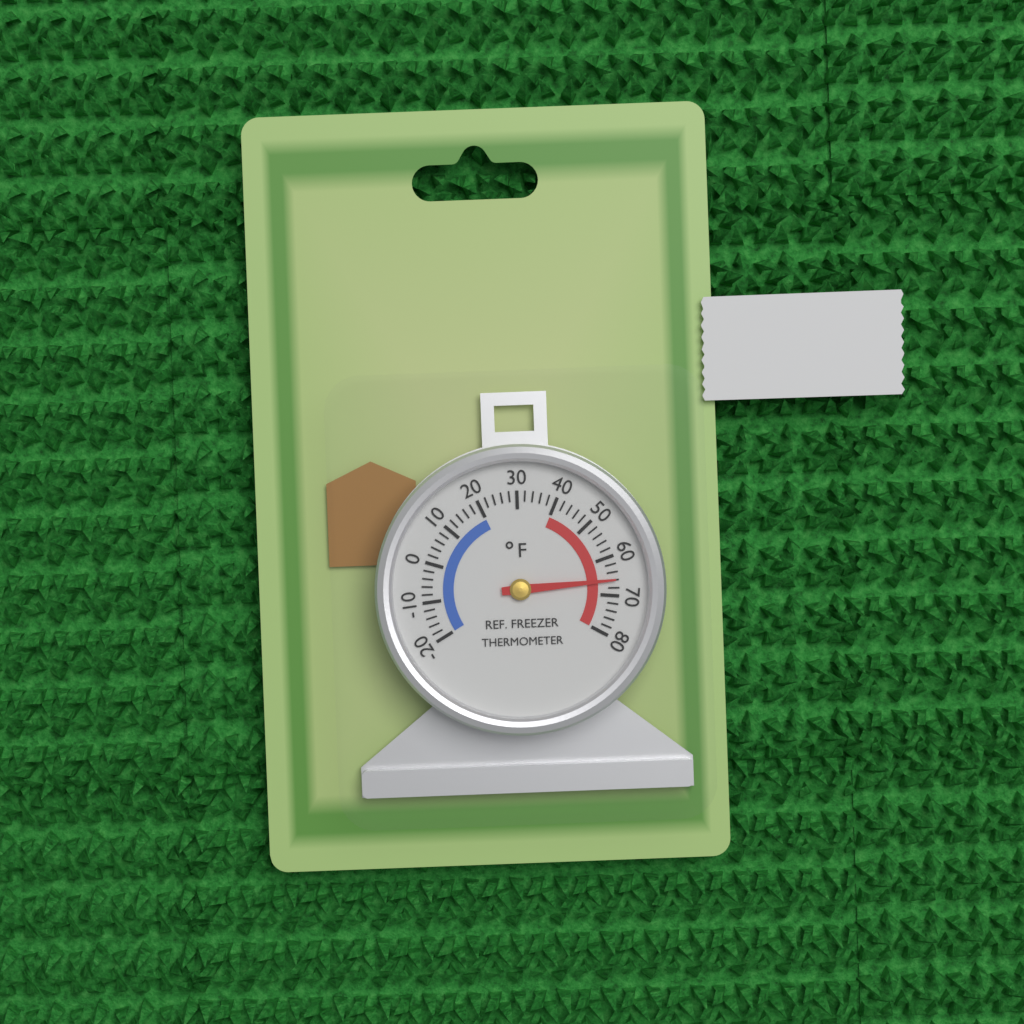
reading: 66 °F
